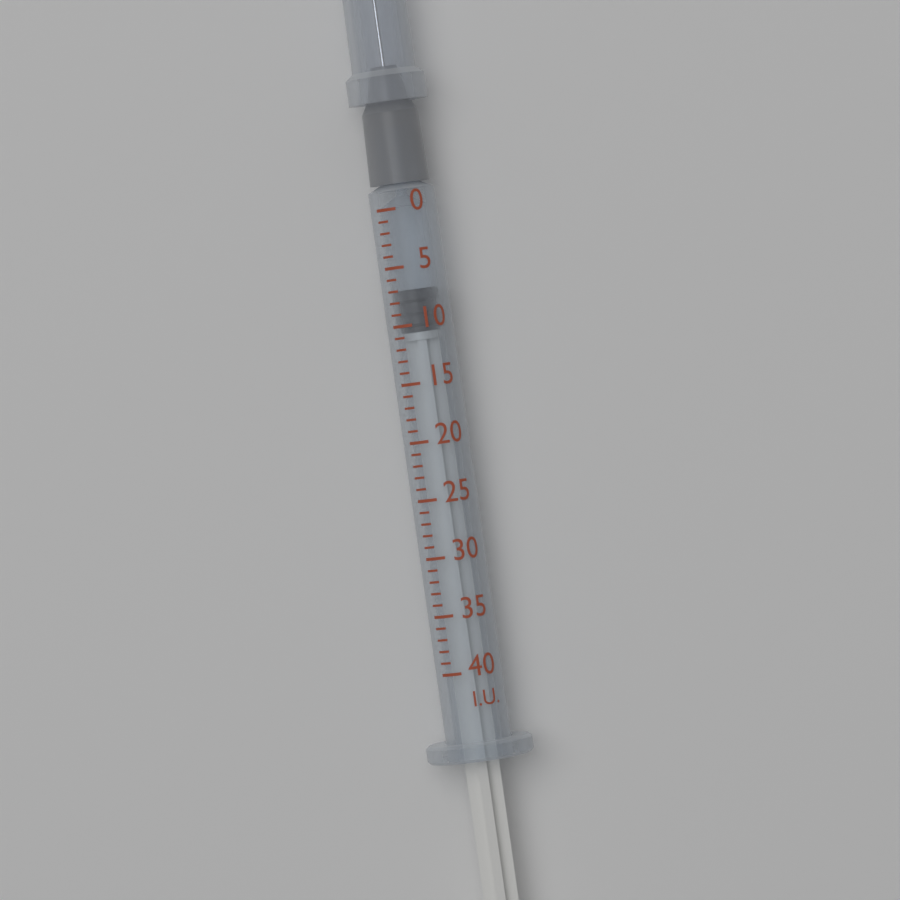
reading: 7 I.U.
